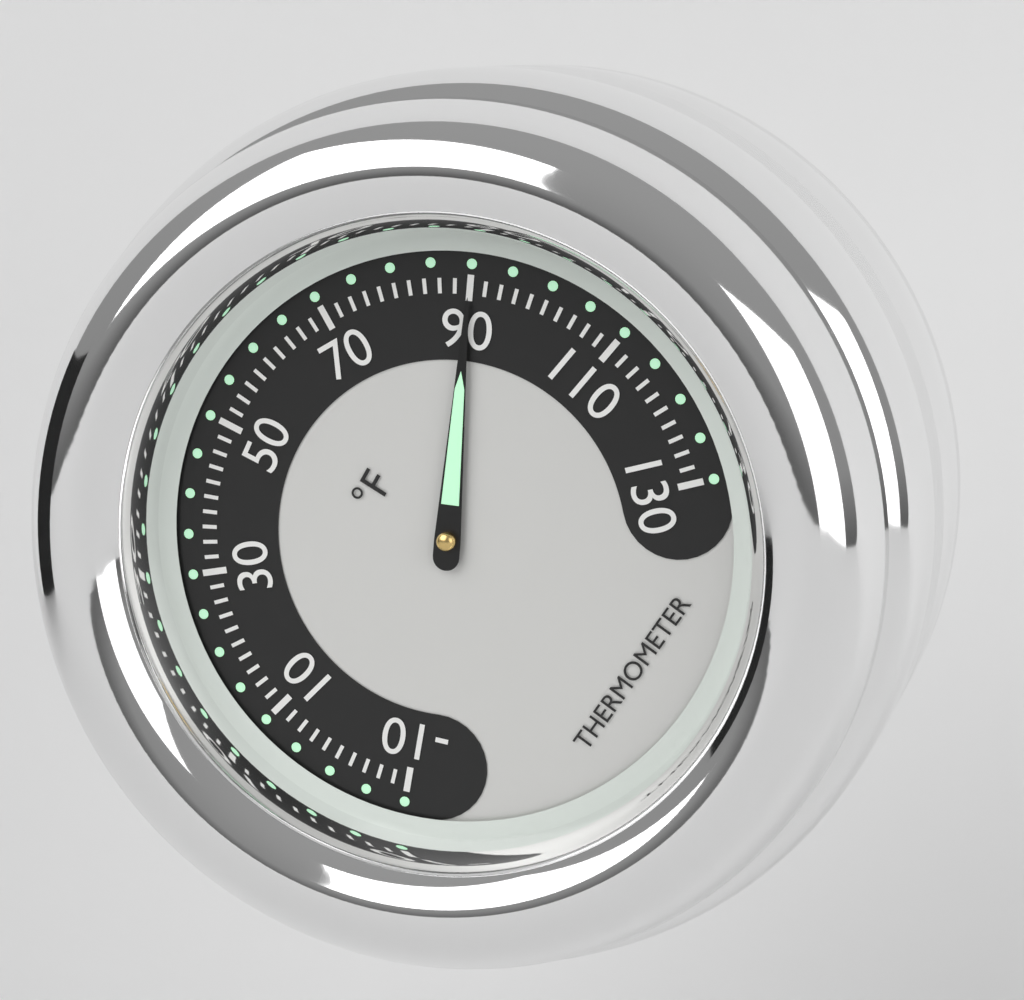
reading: 90 °F
